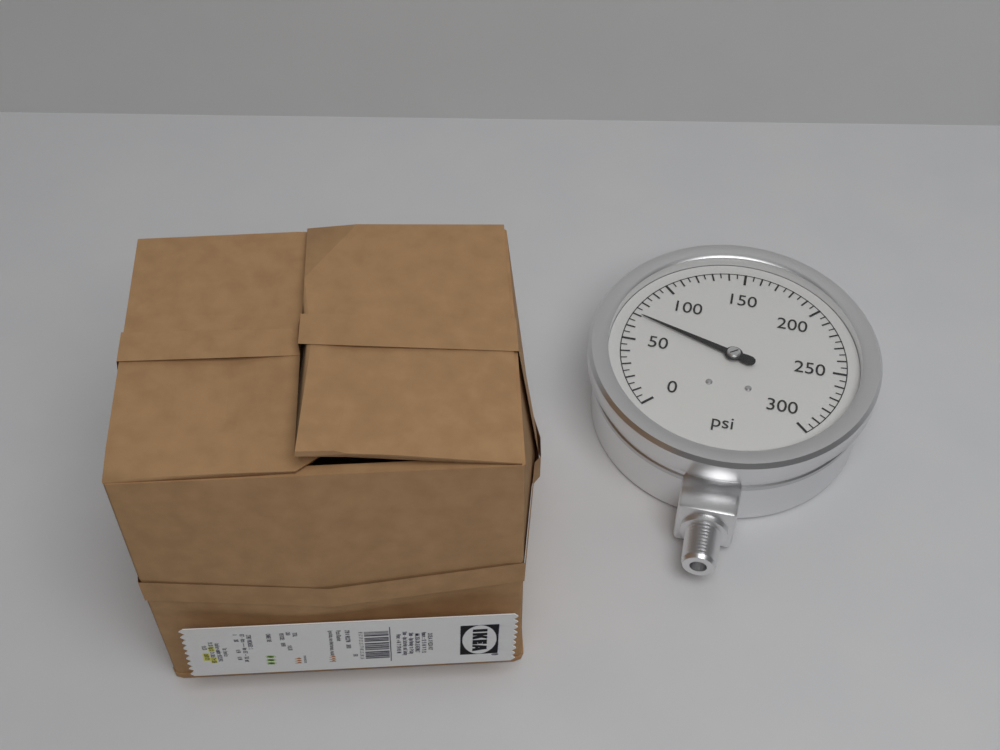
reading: 70 psi
